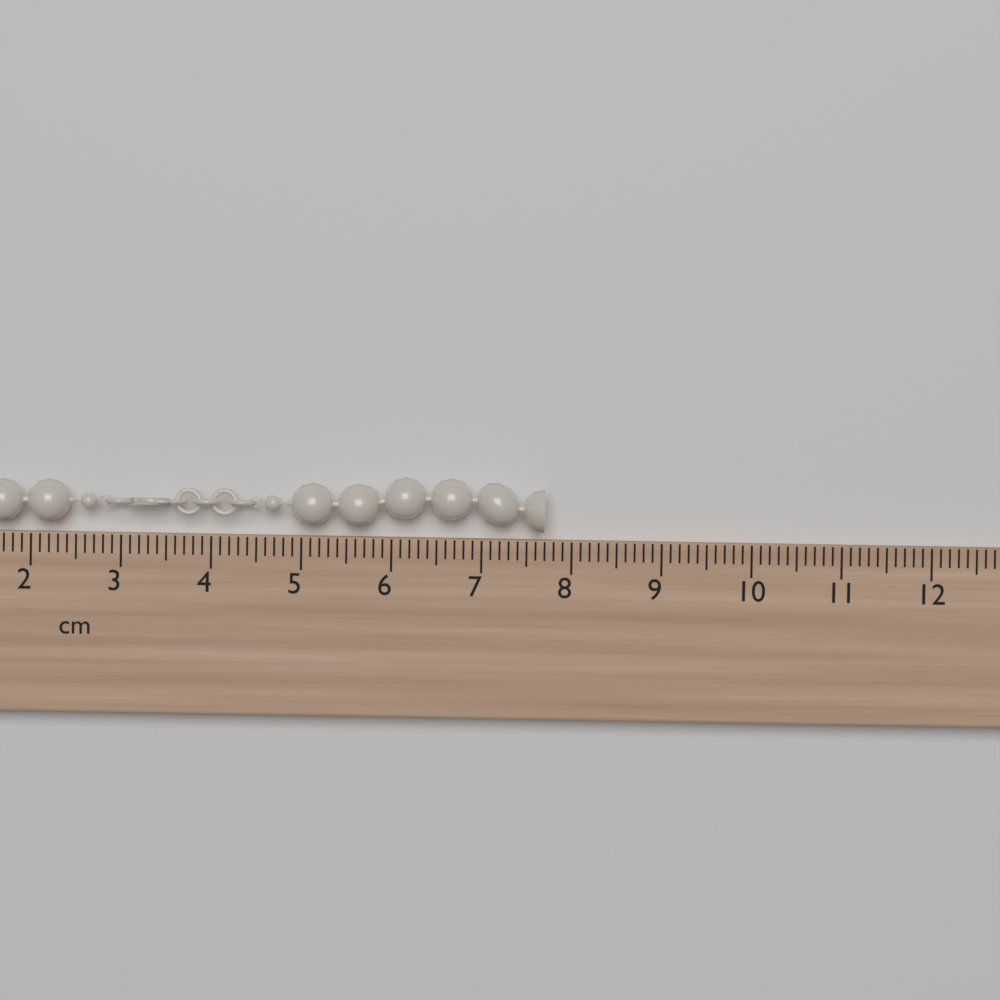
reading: 7.7 cm
